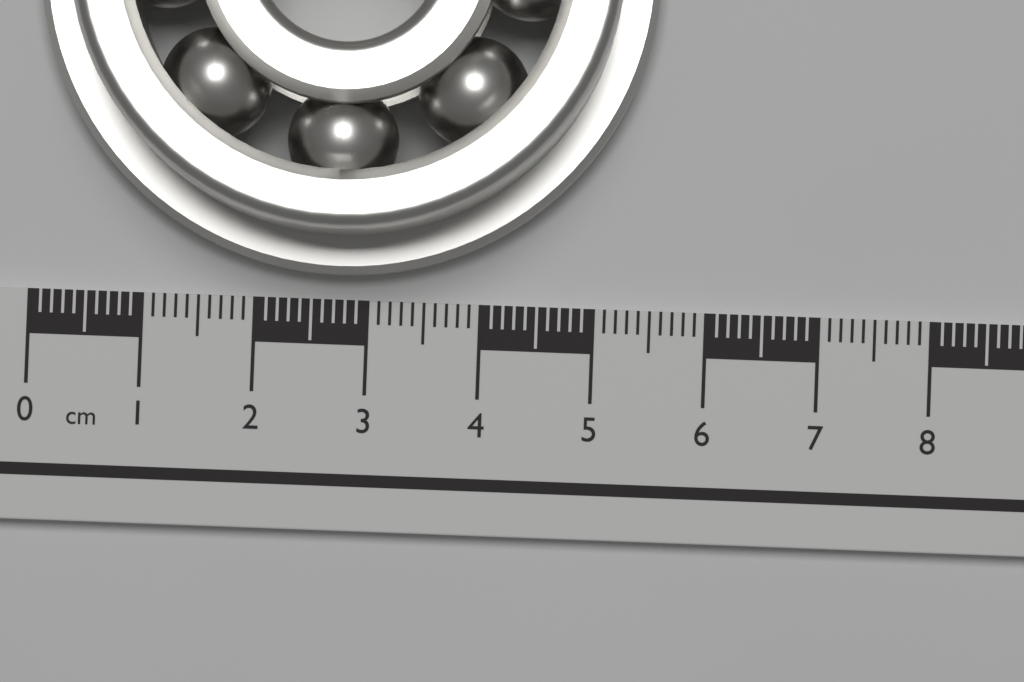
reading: 5.5 cm
